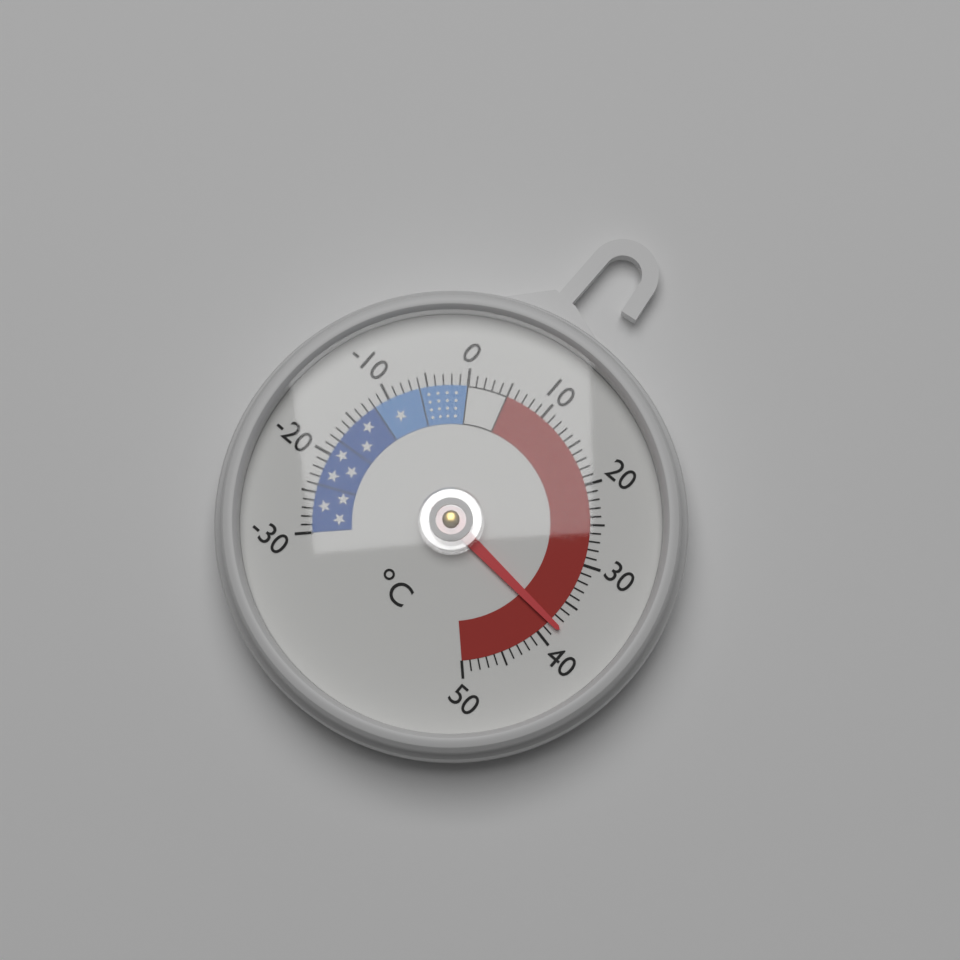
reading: 38 °C
